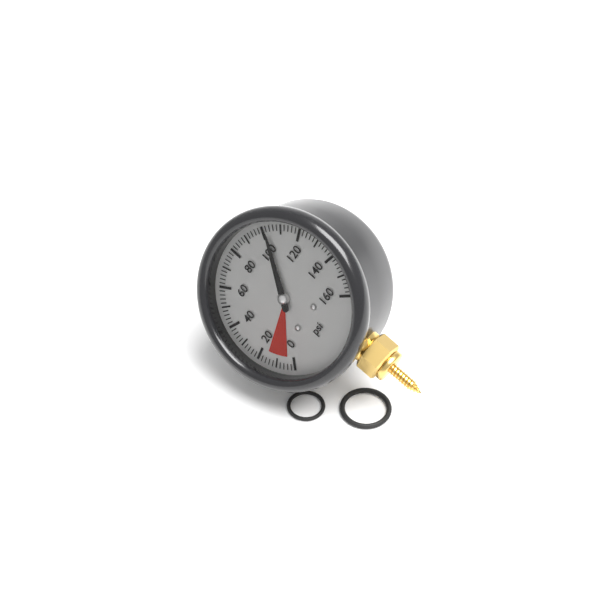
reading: 102 psi
